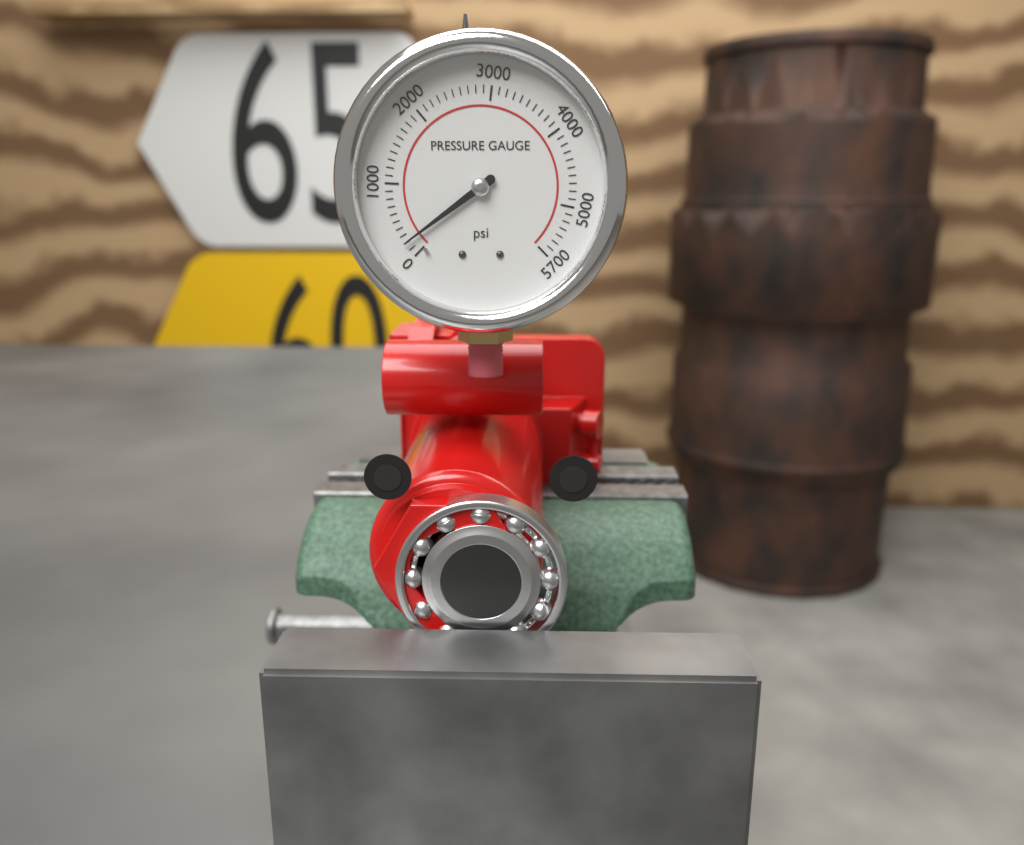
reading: 200 psi
